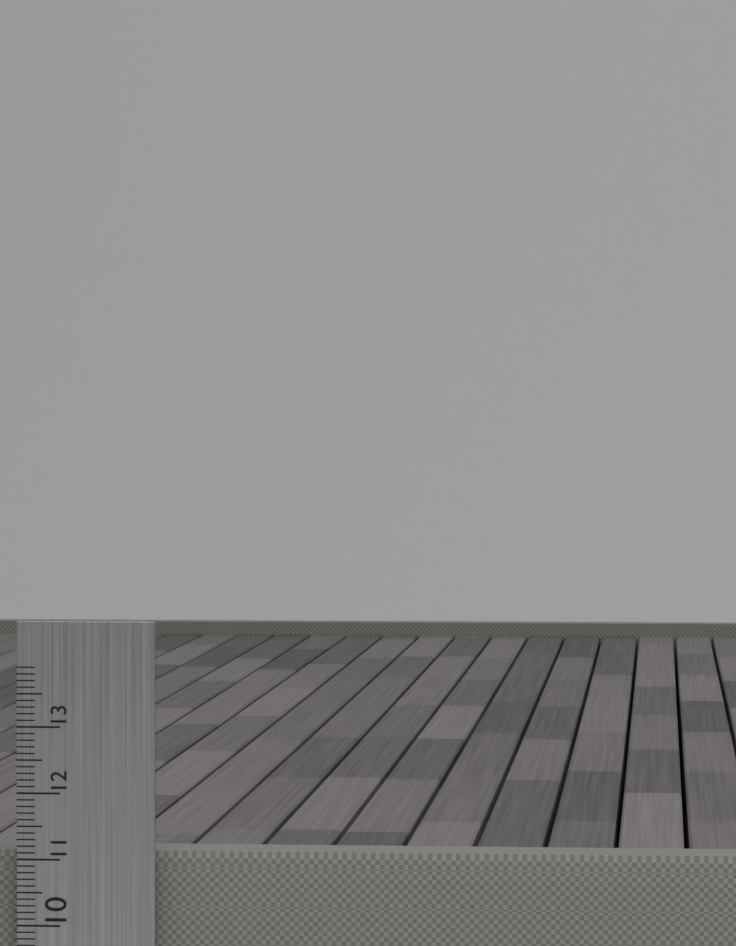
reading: 11.1 cm
